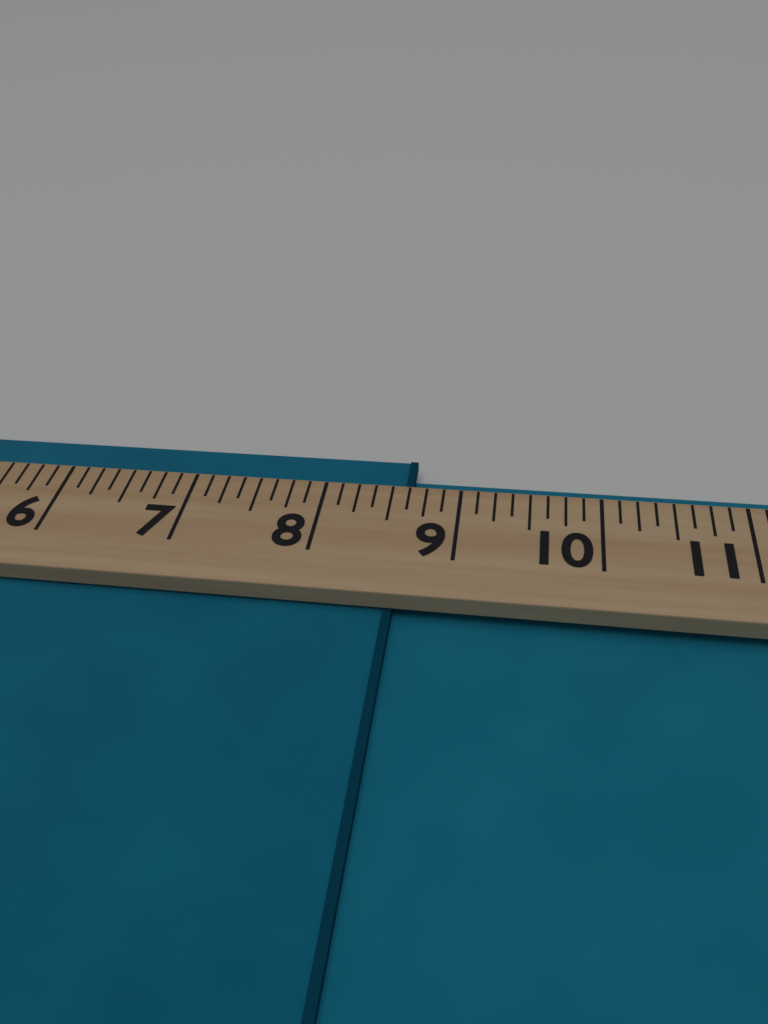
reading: 8.625 (no unit)
